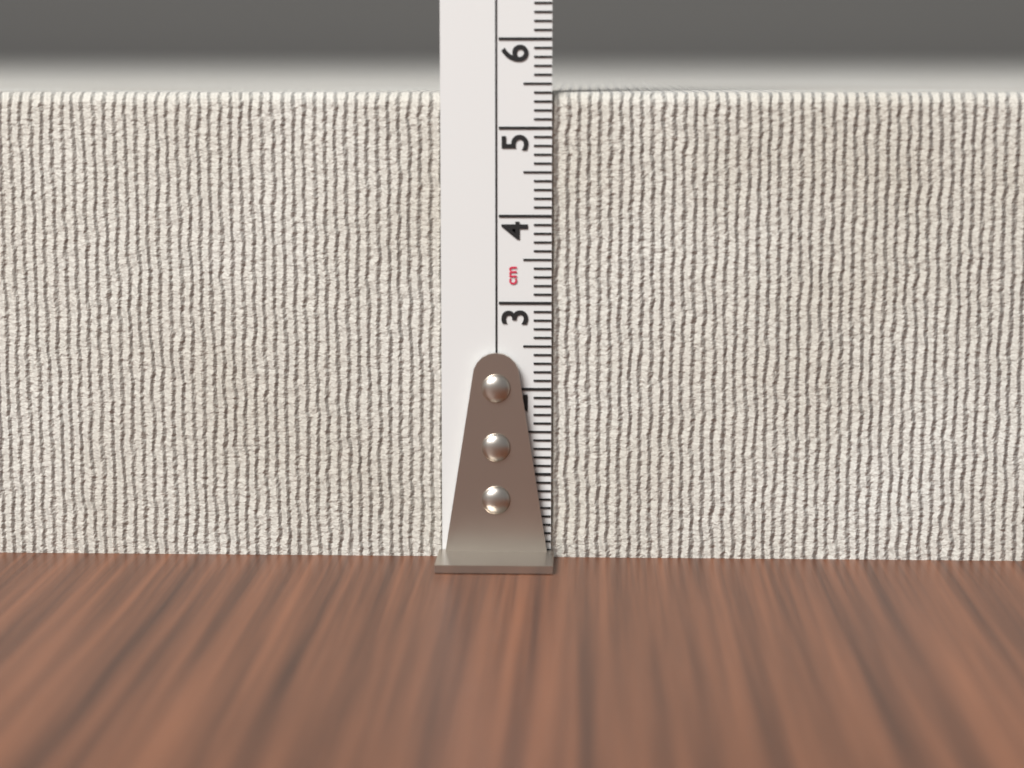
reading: 5.4 cm
